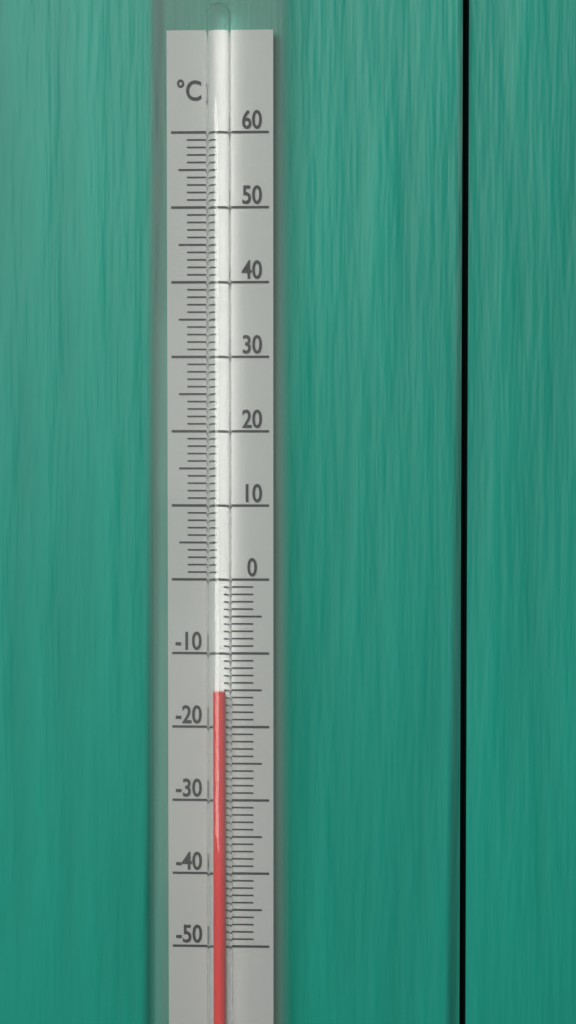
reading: -15 °C
